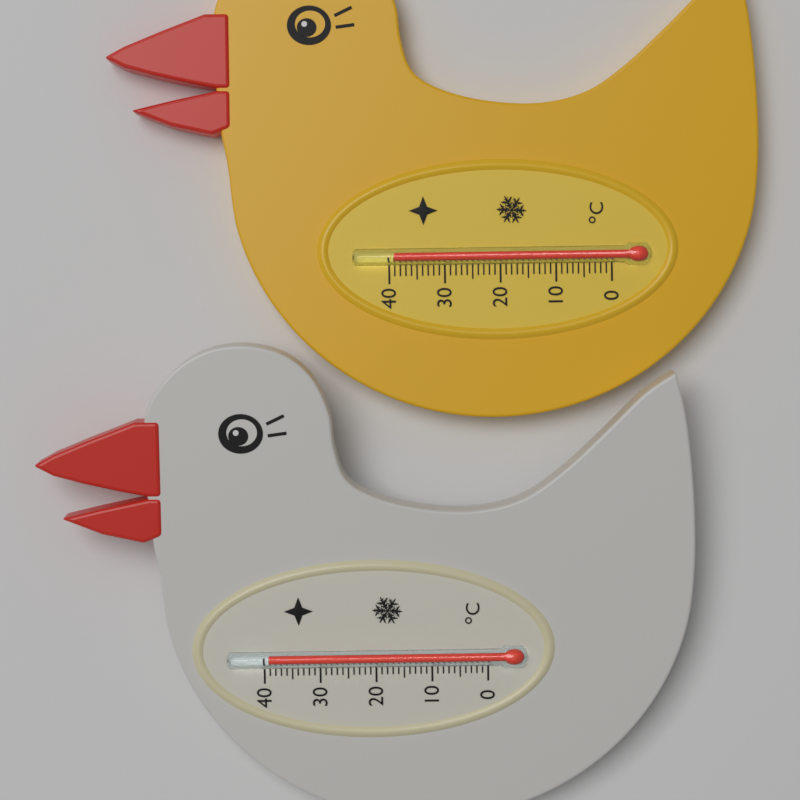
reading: 39 °C
